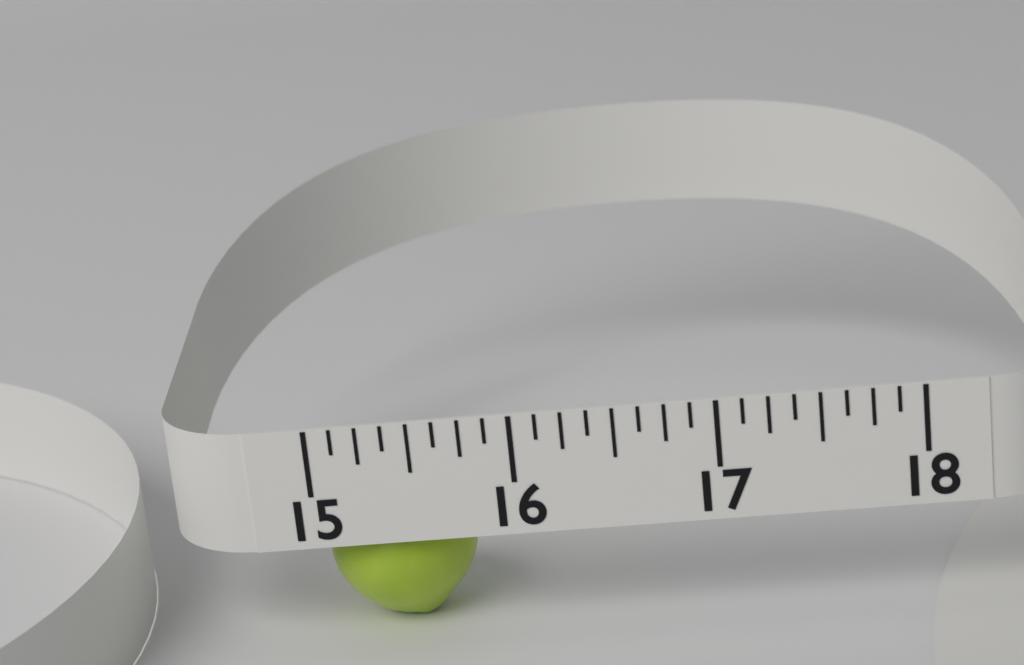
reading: 15.750 (no unit)
